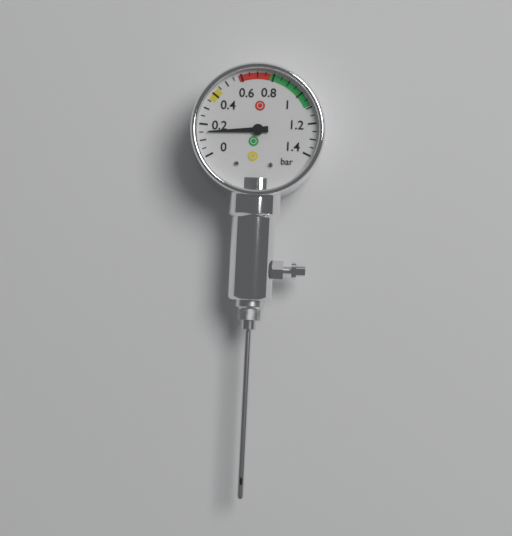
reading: 0.15 bar
